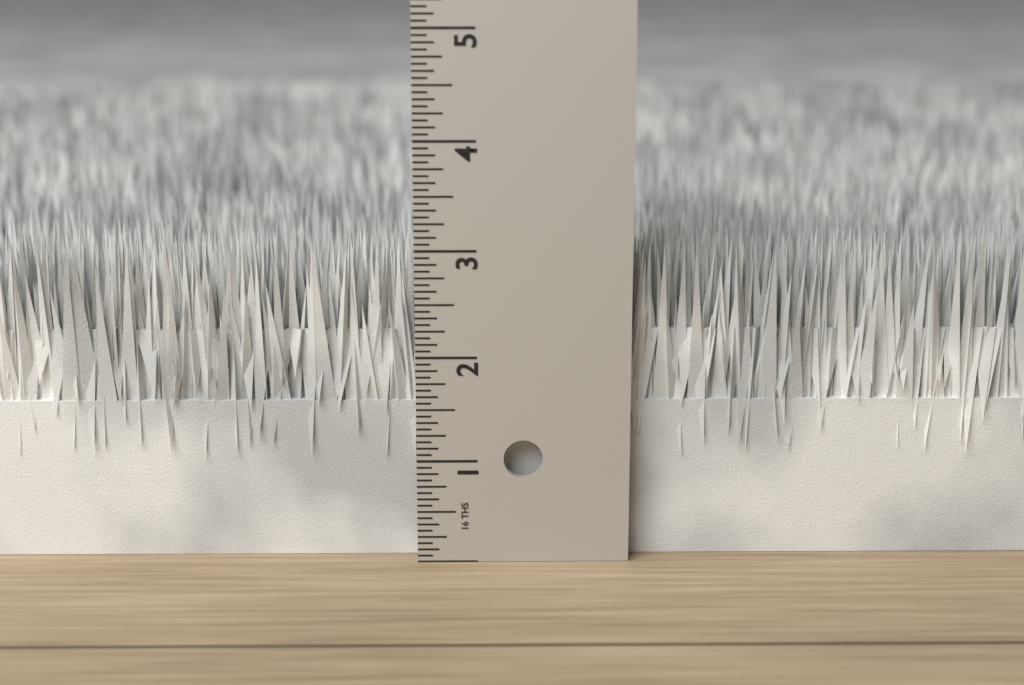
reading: 3.0625 in
